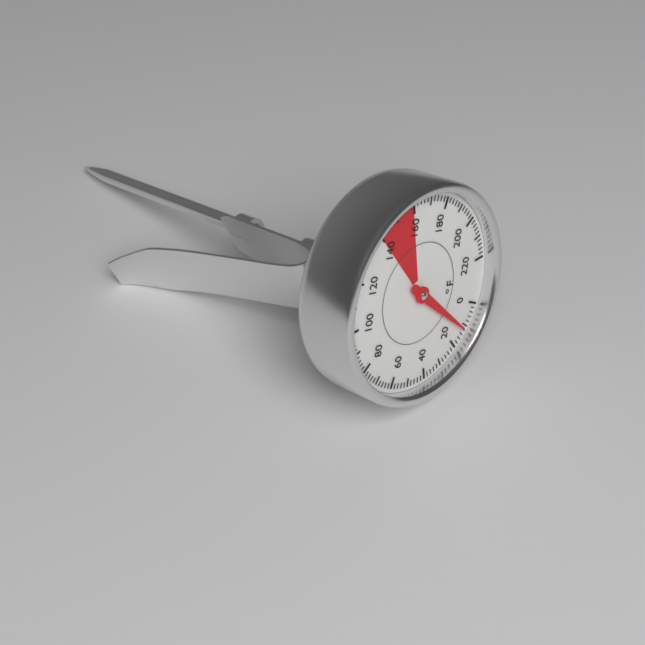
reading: 12 °F
